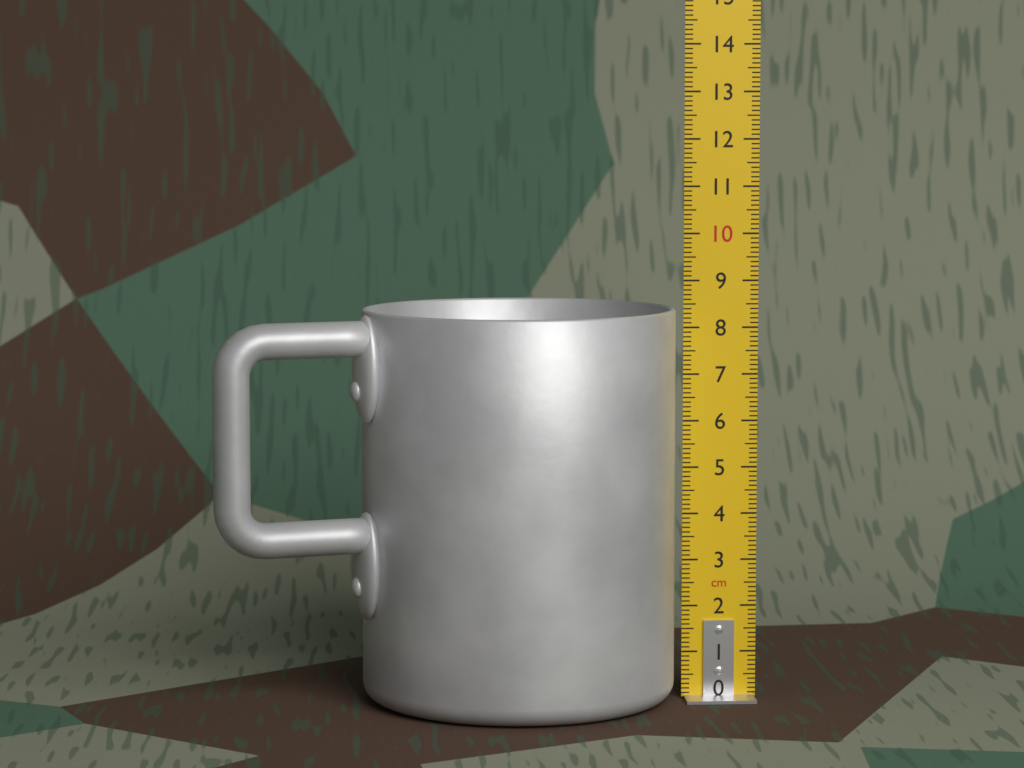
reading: 8.4 cm
